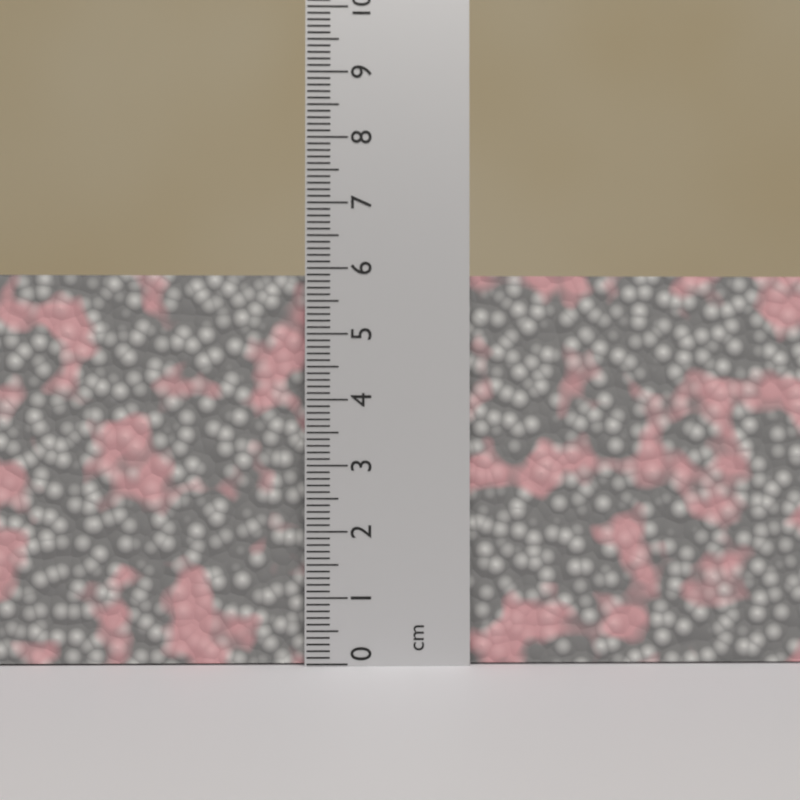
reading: 5.9 cm
